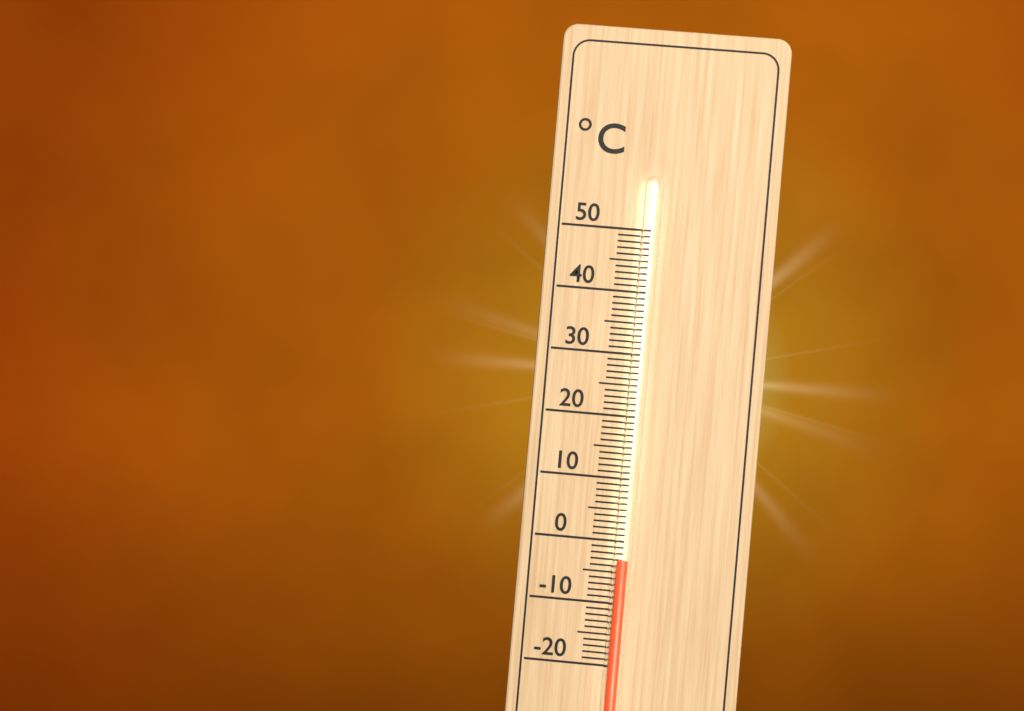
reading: -3 °C
